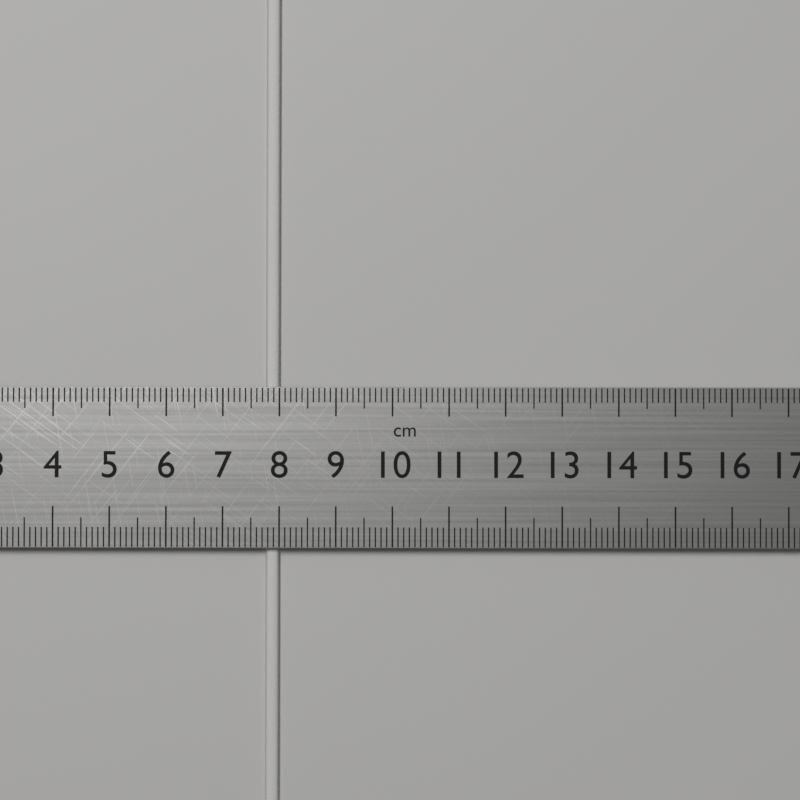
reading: 8.0 cm
